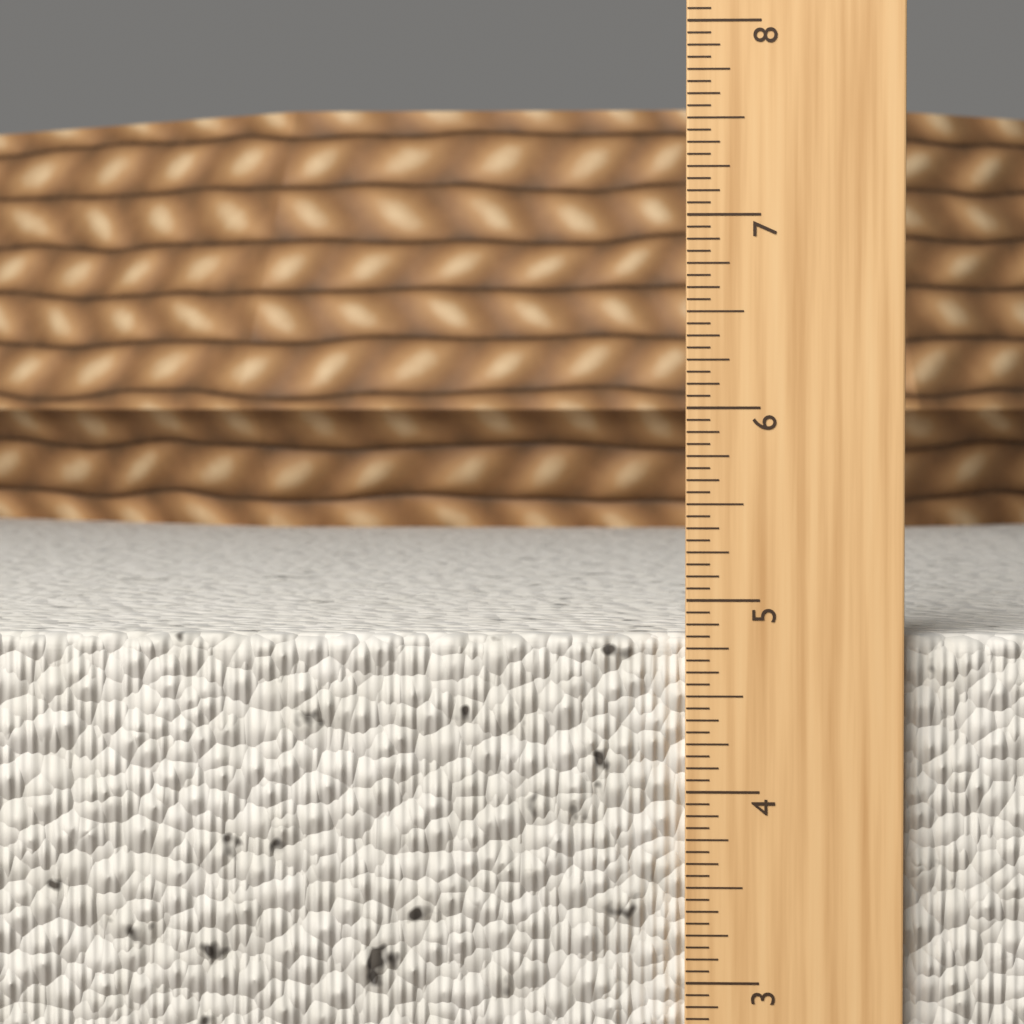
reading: 4.8125 in
